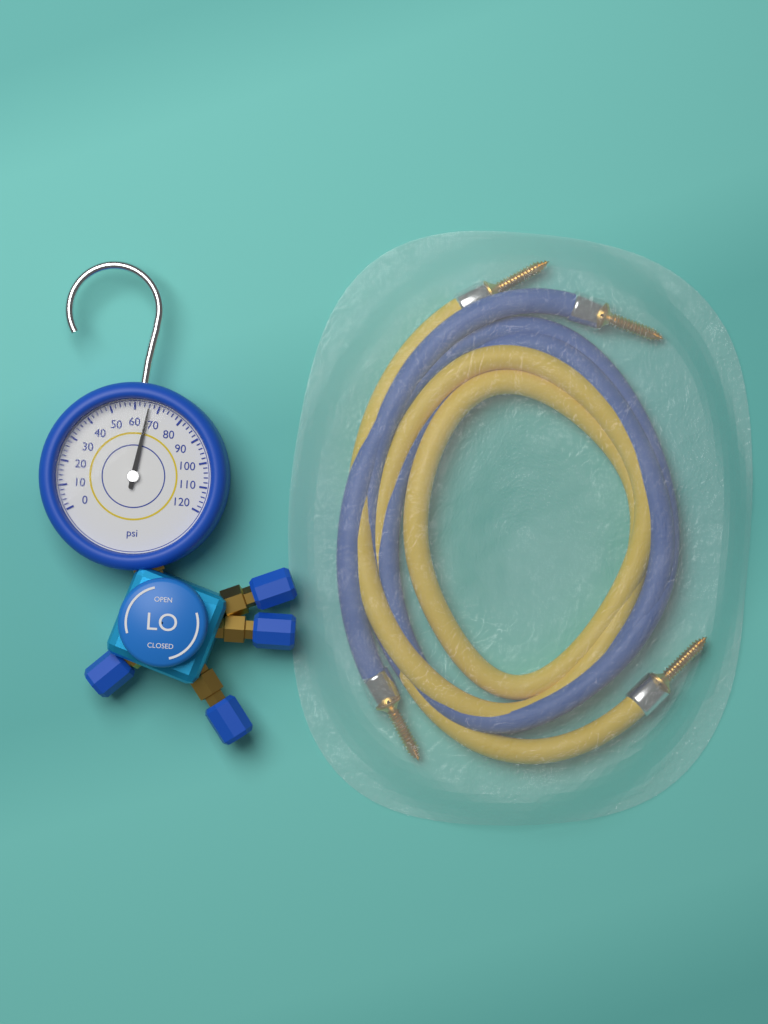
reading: 66 psi
